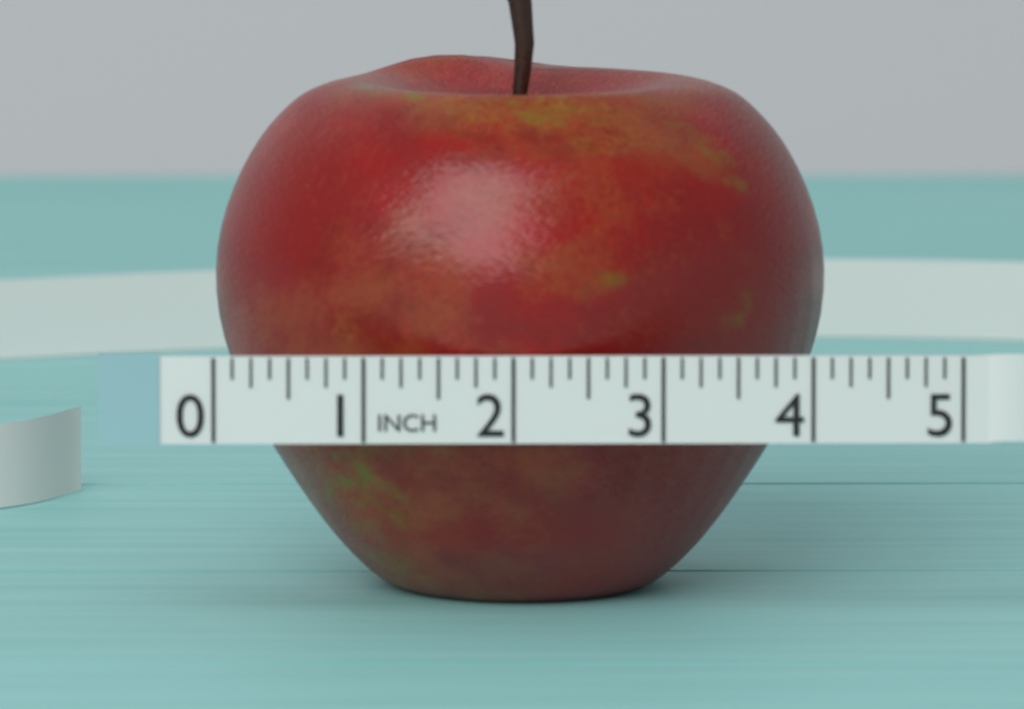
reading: 4.125 in
